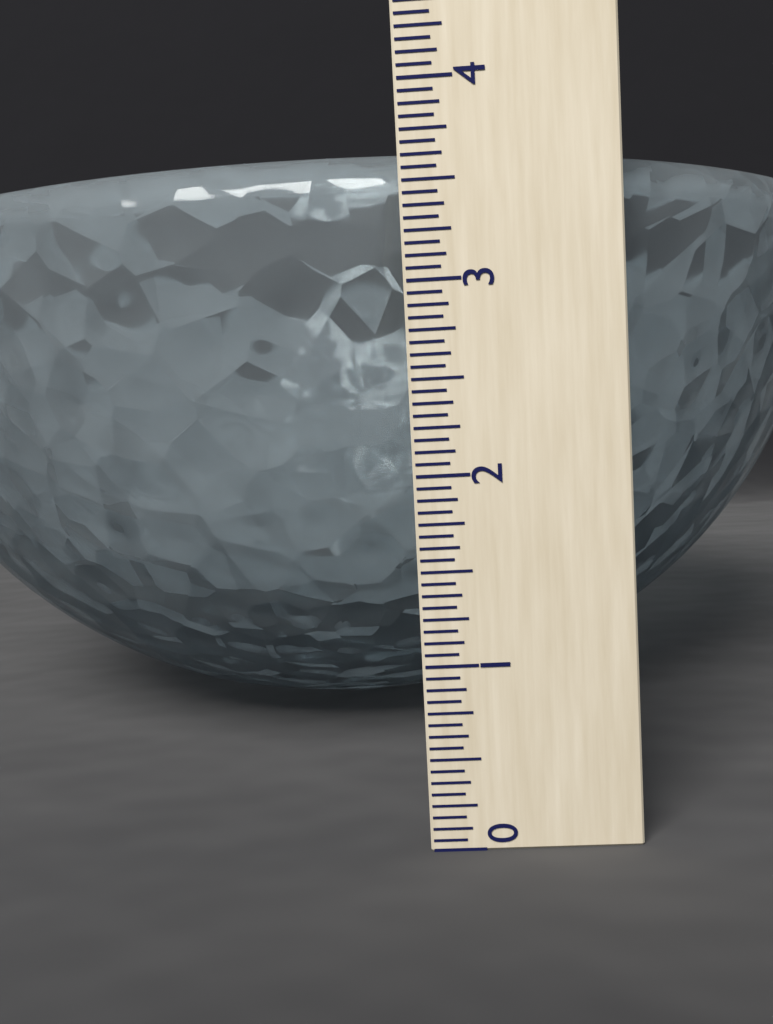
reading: 3.6875 (no unit)
